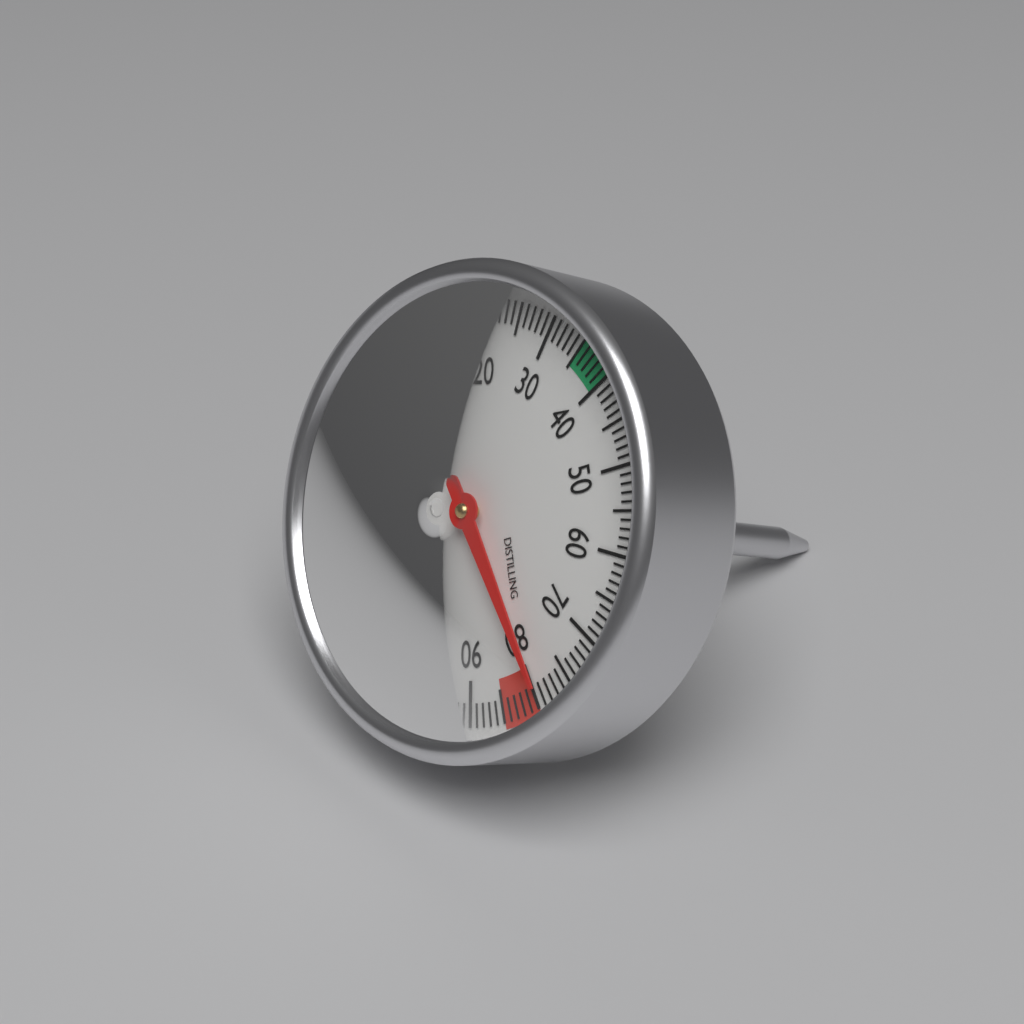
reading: 79 °C
